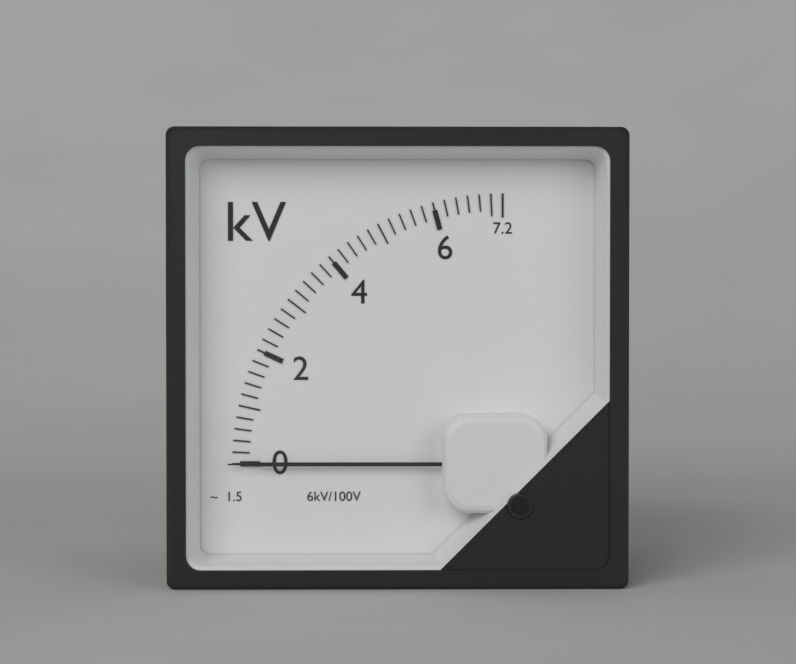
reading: 0.0 kV
